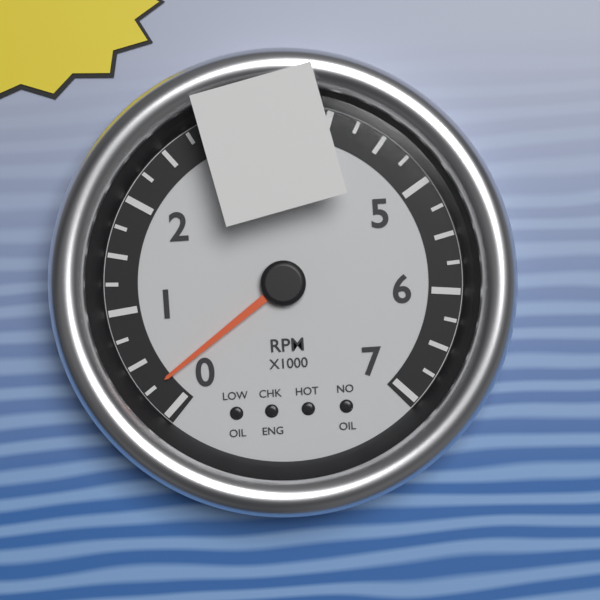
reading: 250 RPM
